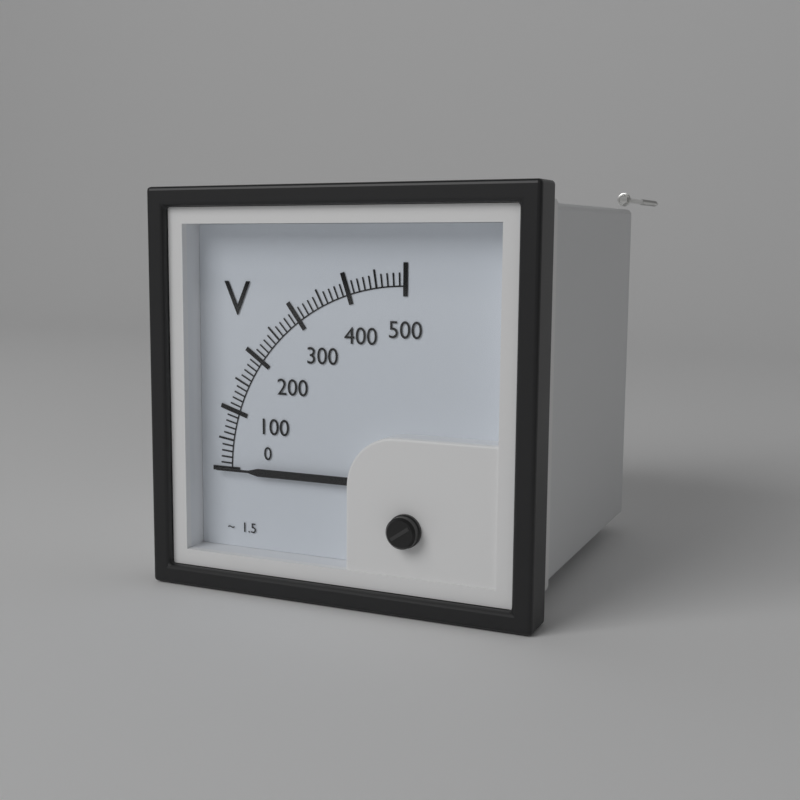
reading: 0 V
